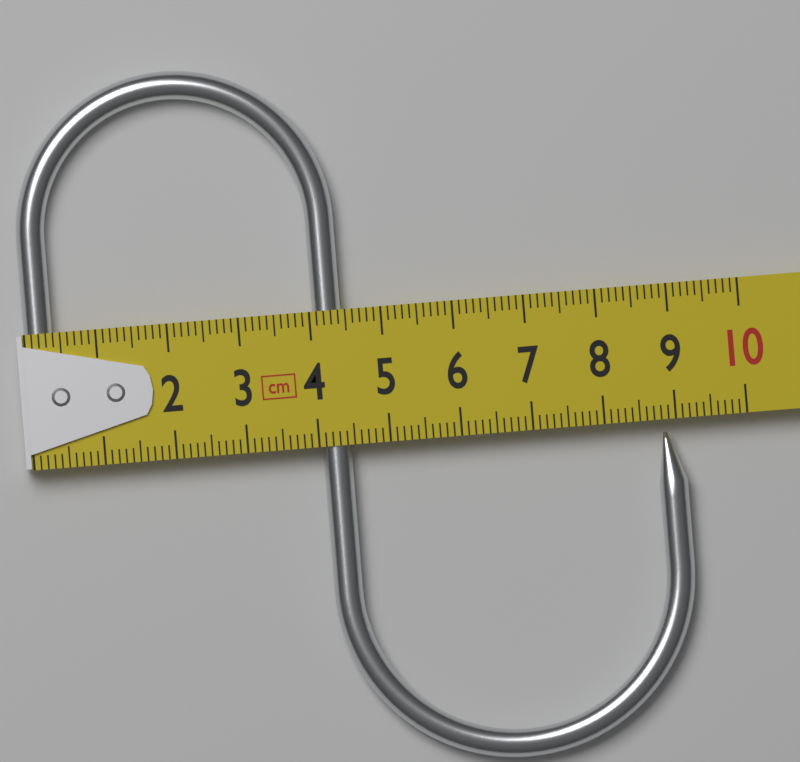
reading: 9.1 cm
